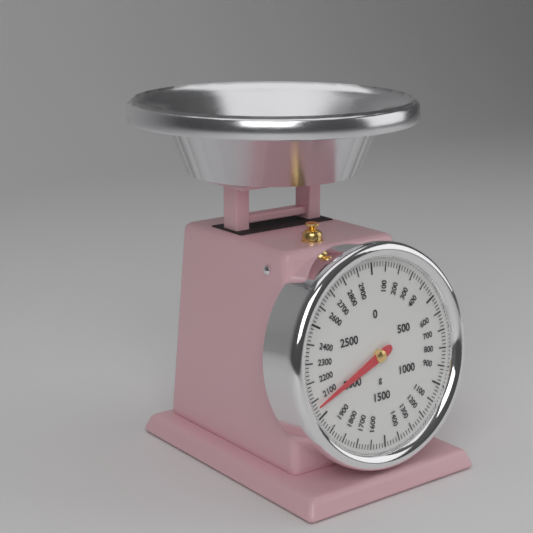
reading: 2060 g
